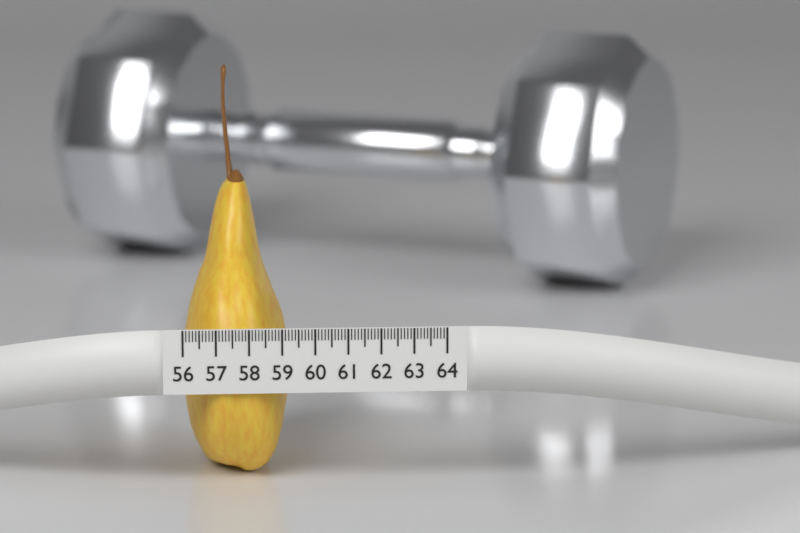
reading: 59.3 (no unit)
